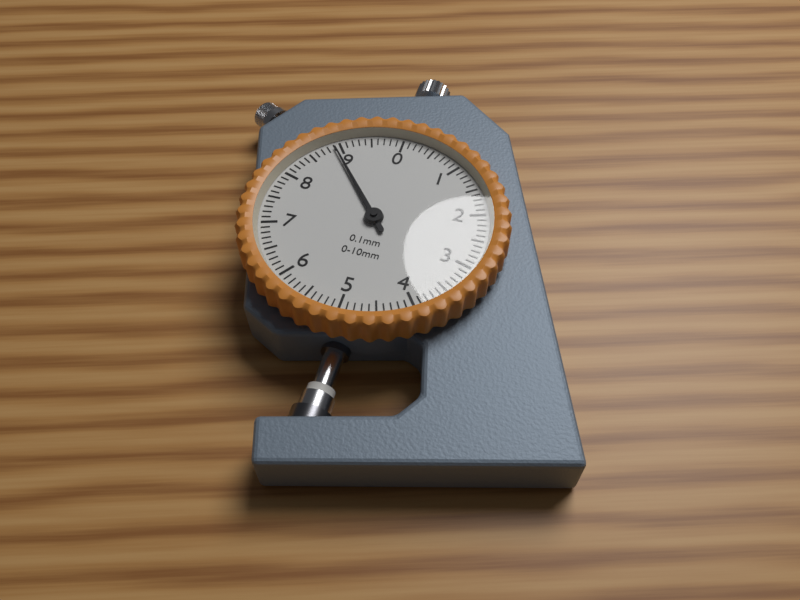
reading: 8.9 mm
